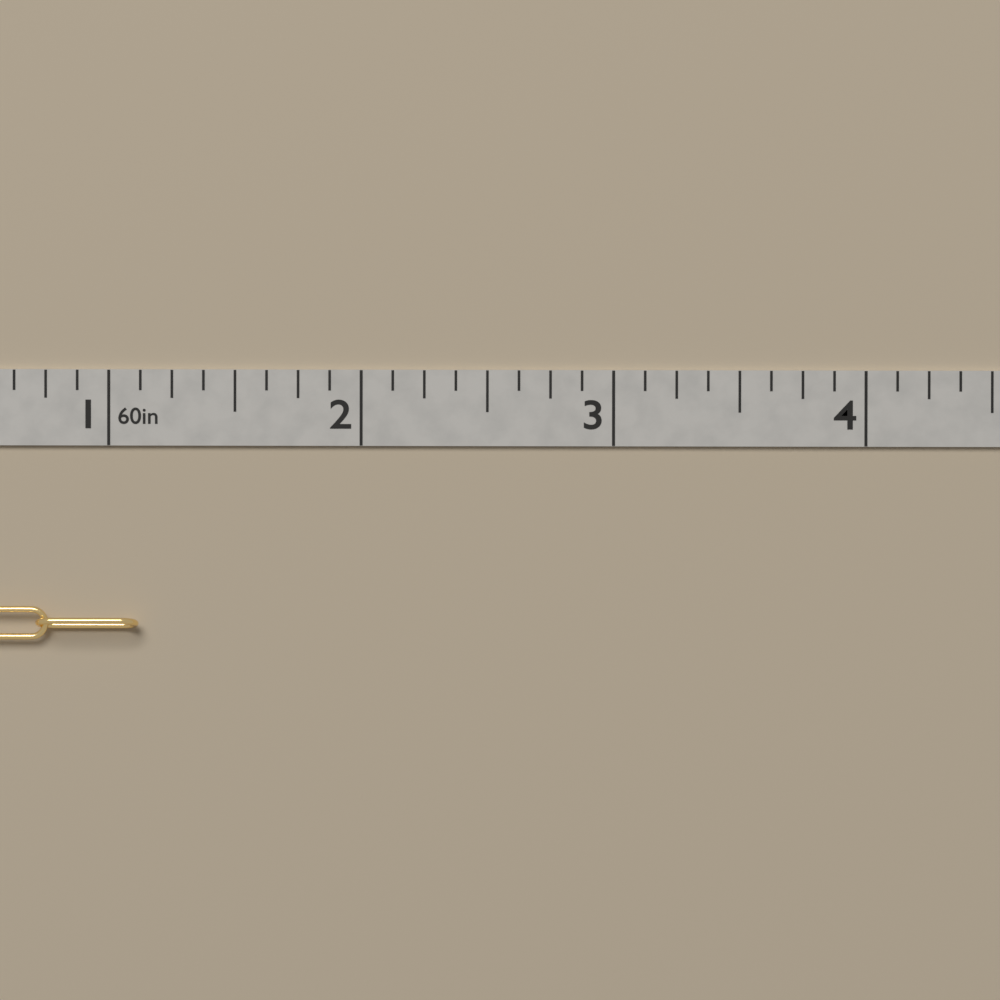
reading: 1.125 in
